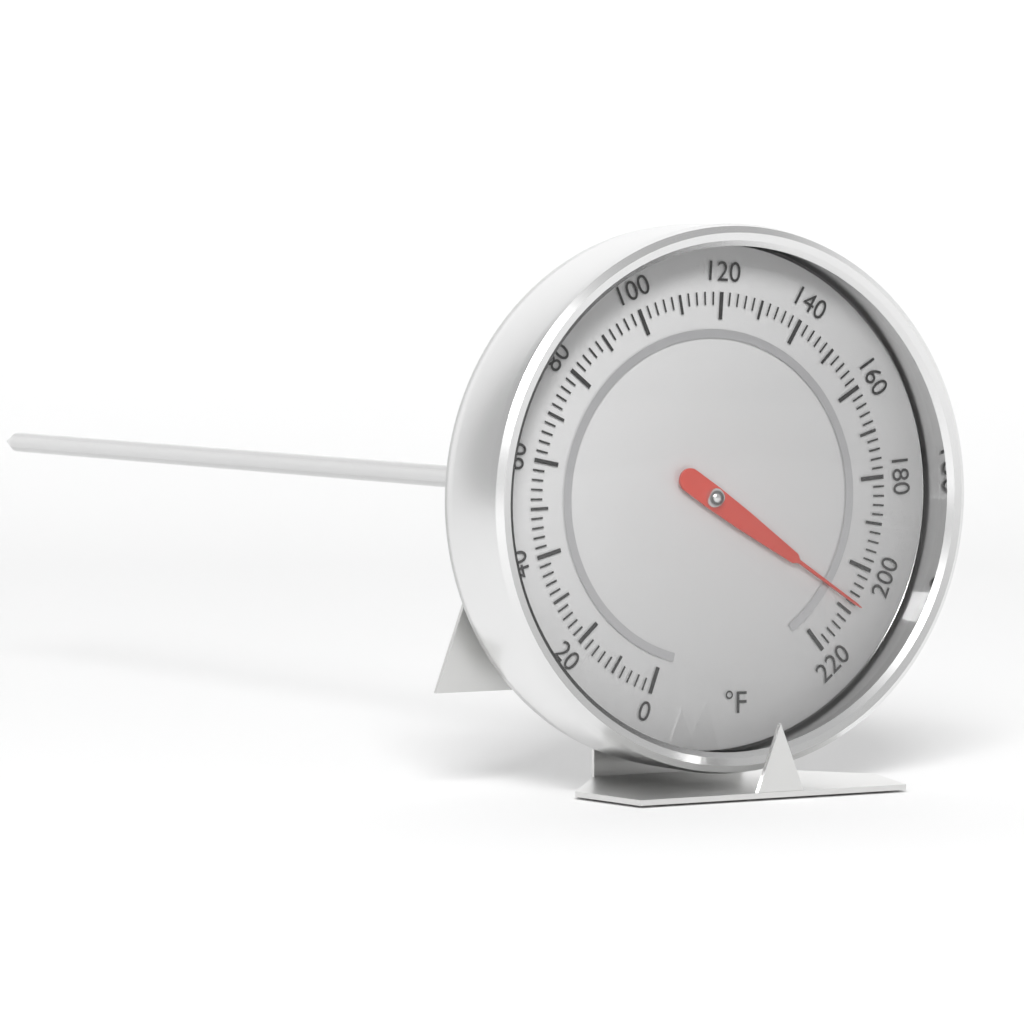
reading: 208 °F
